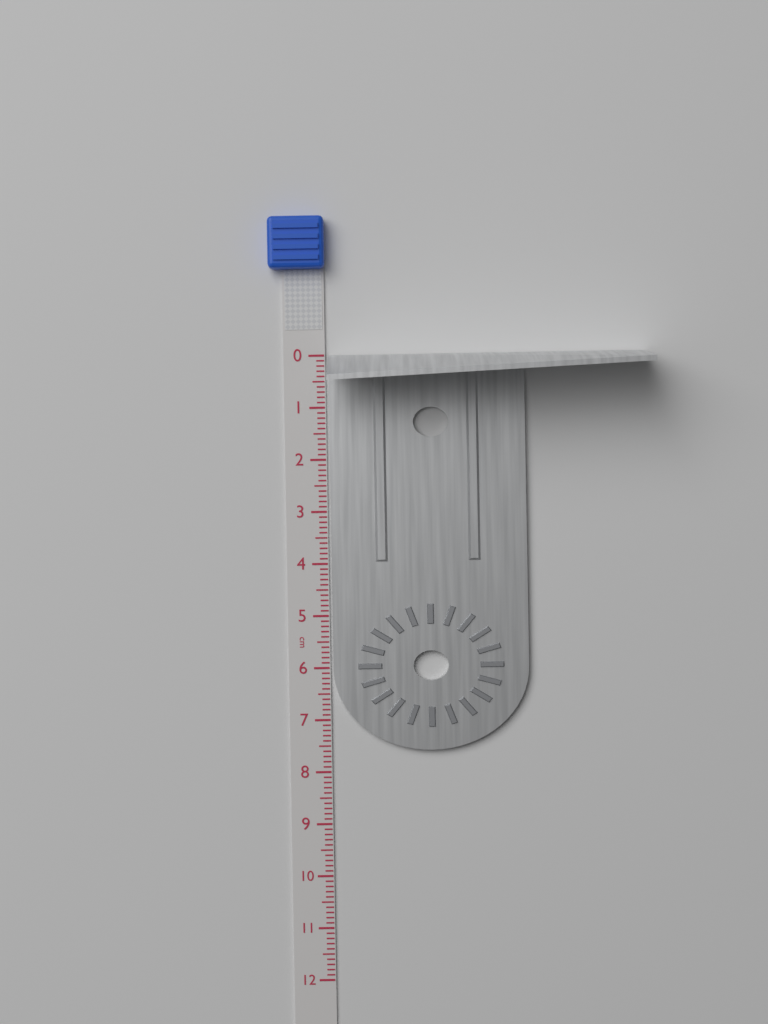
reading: 7.6 cm
